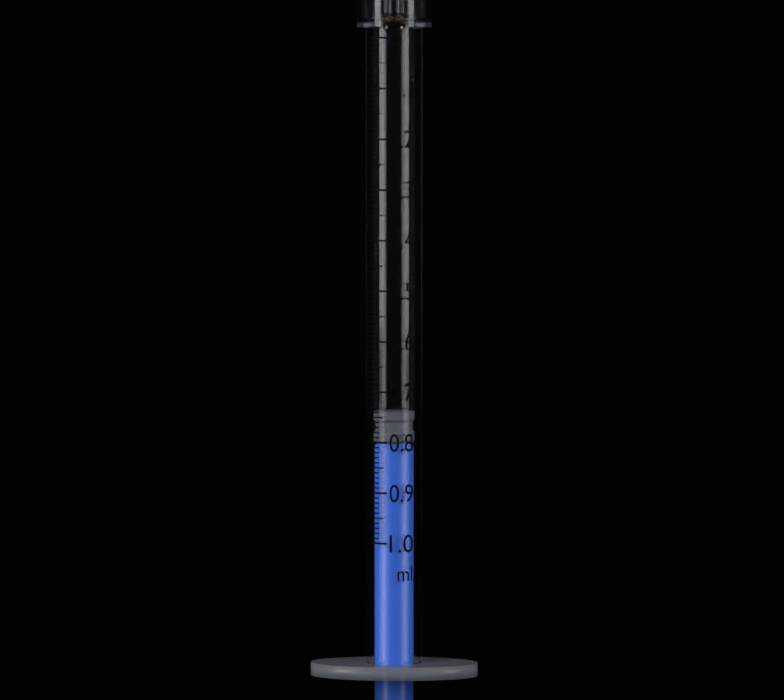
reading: 0.74 ml
